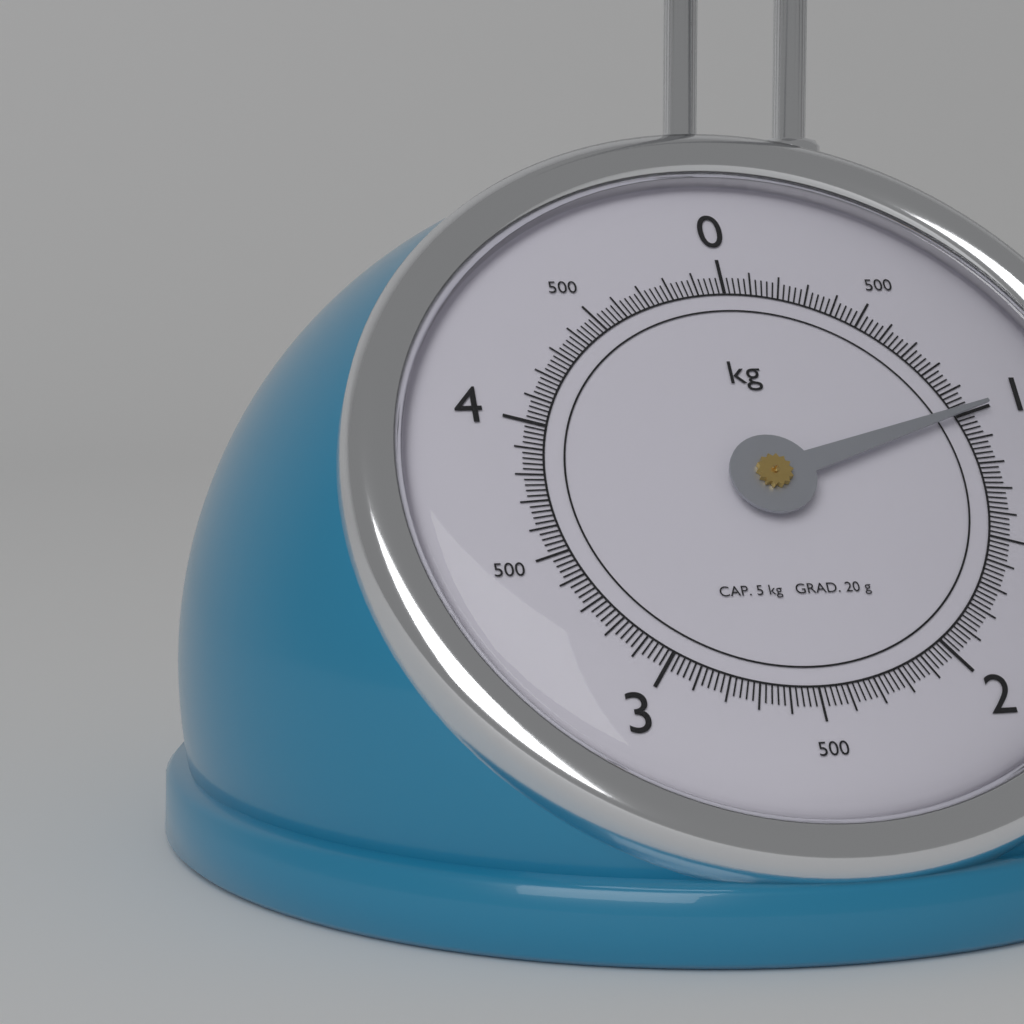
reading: 1.00 kg
